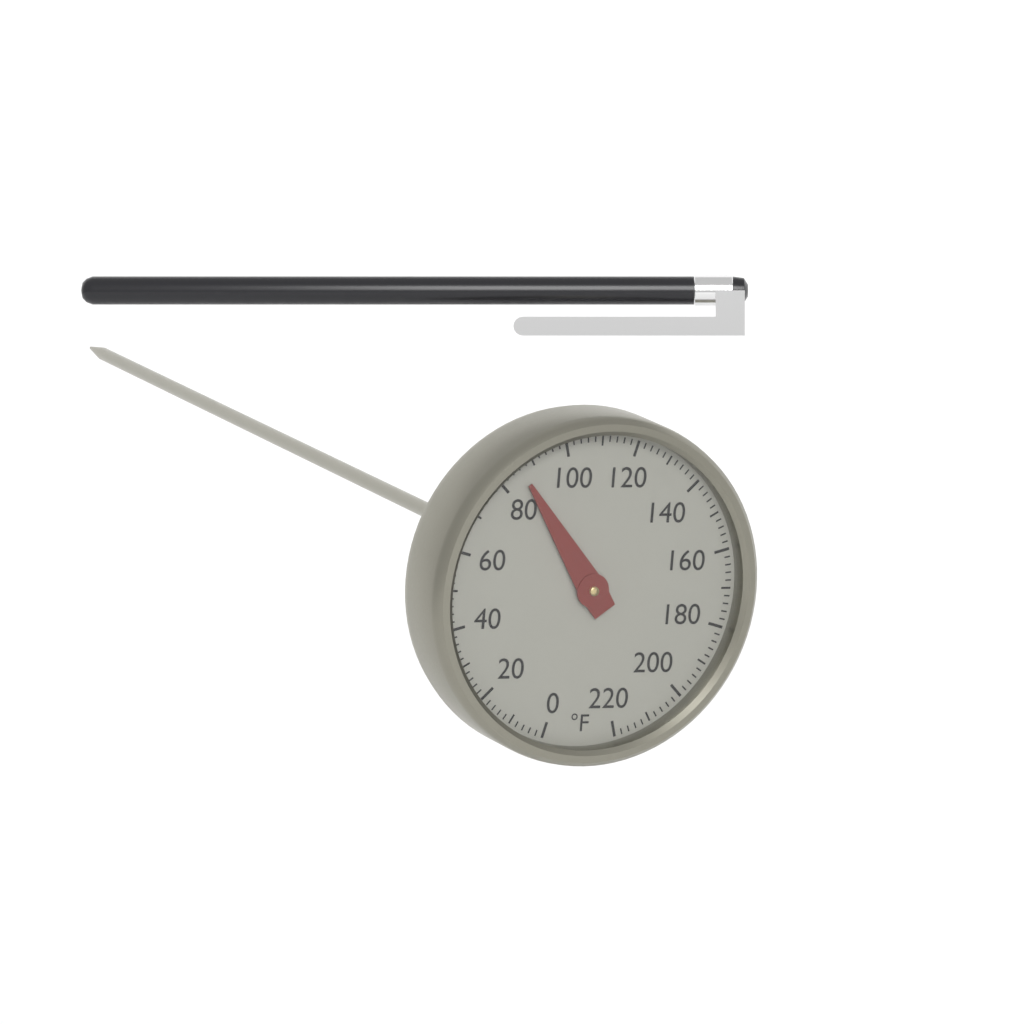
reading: 86 °F
